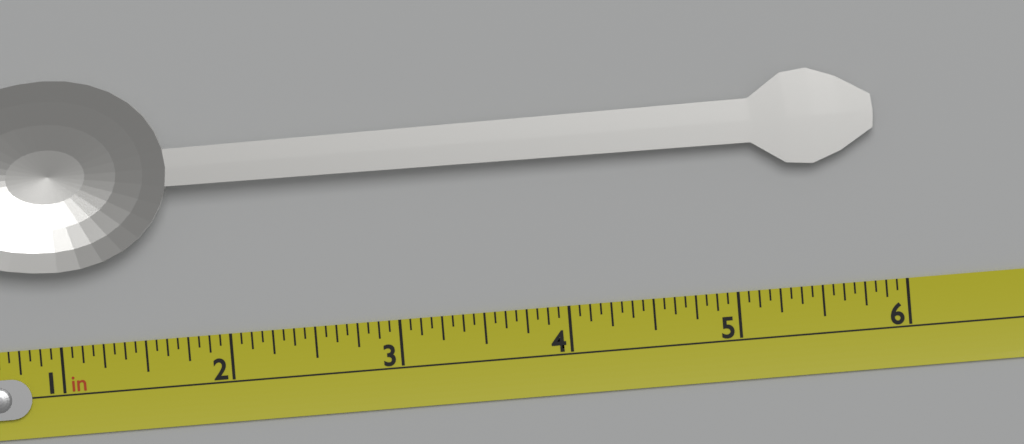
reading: 5.8750 in
